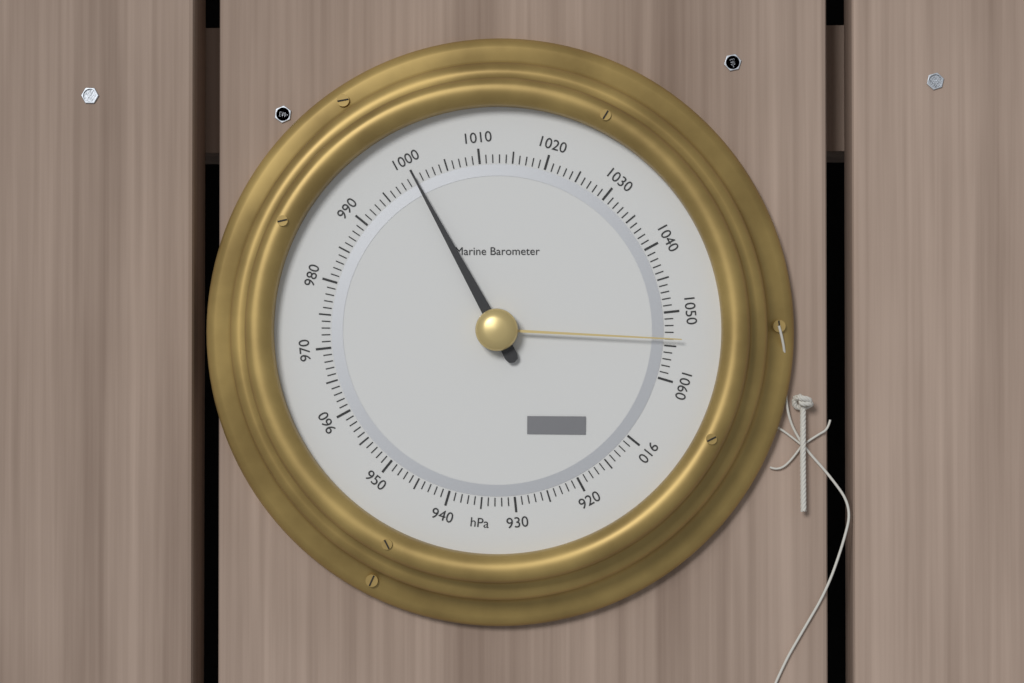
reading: 1000 hPa
